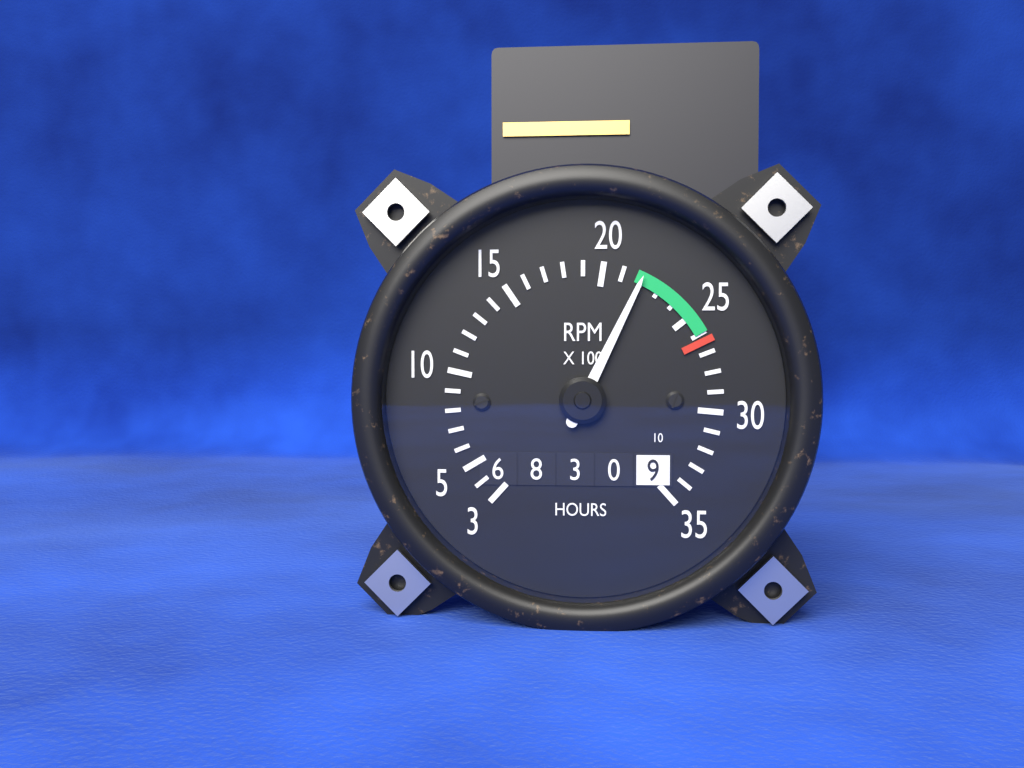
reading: 2200 RPM
